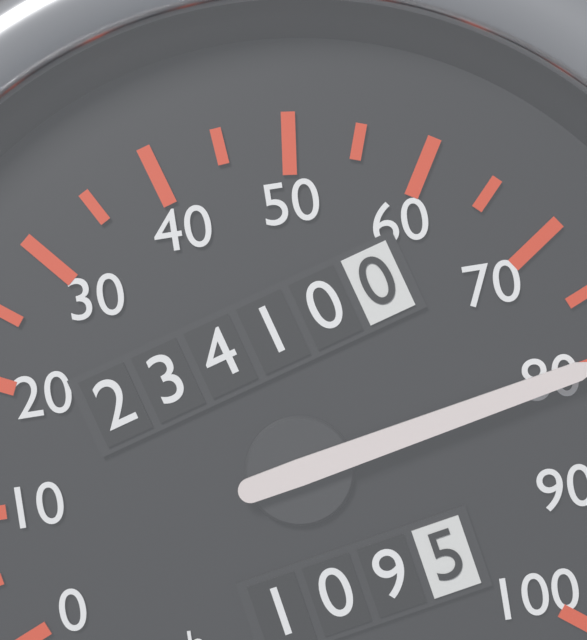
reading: 80 mph
